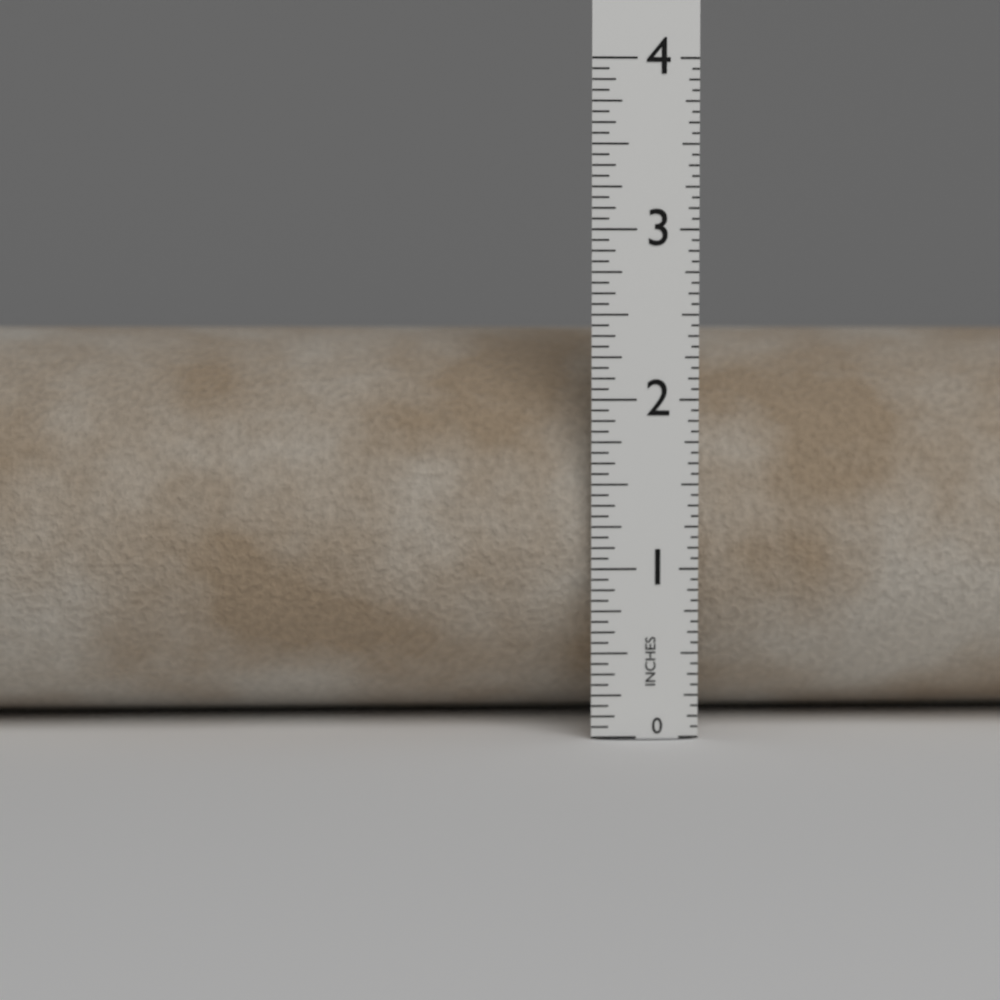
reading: 2.4375 in
